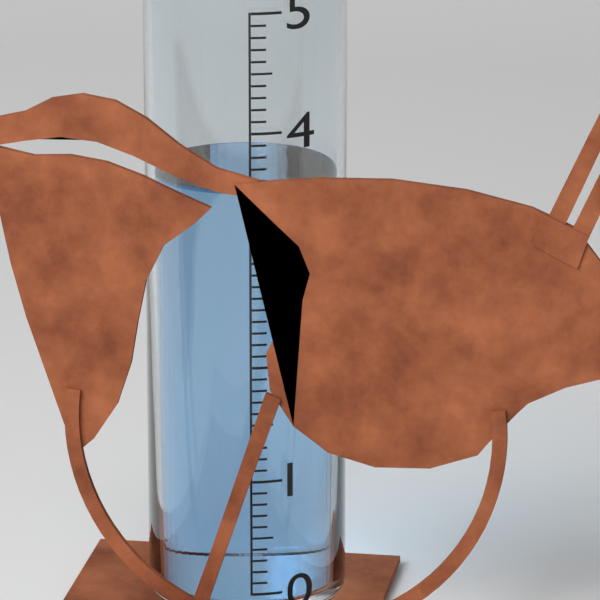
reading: 3.5 in
